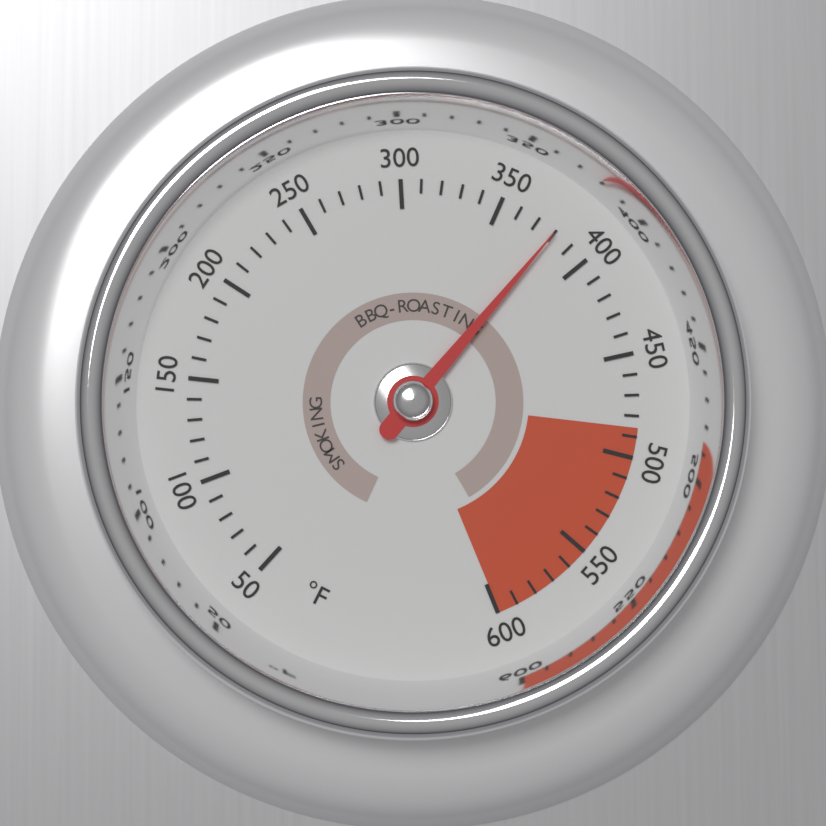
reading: 380 °F
